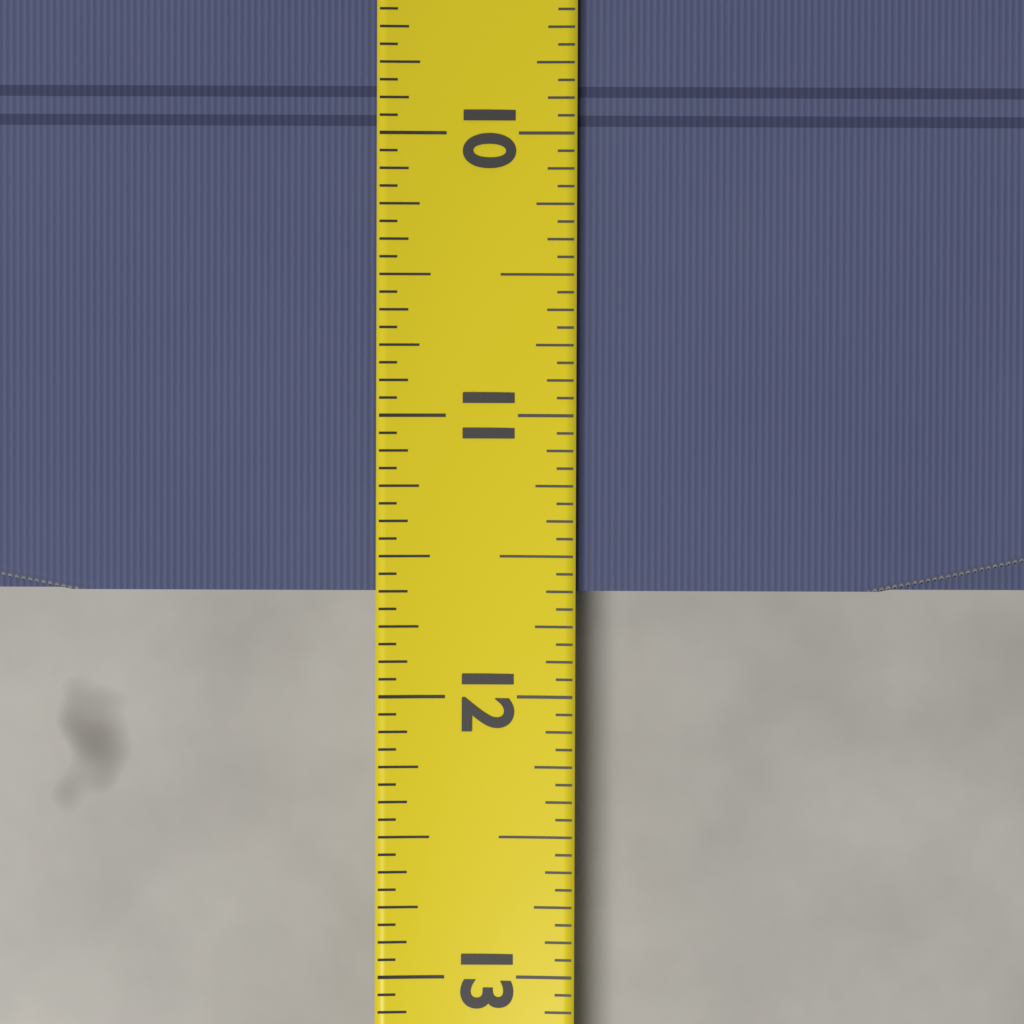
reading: 11.6250 (no unit)
